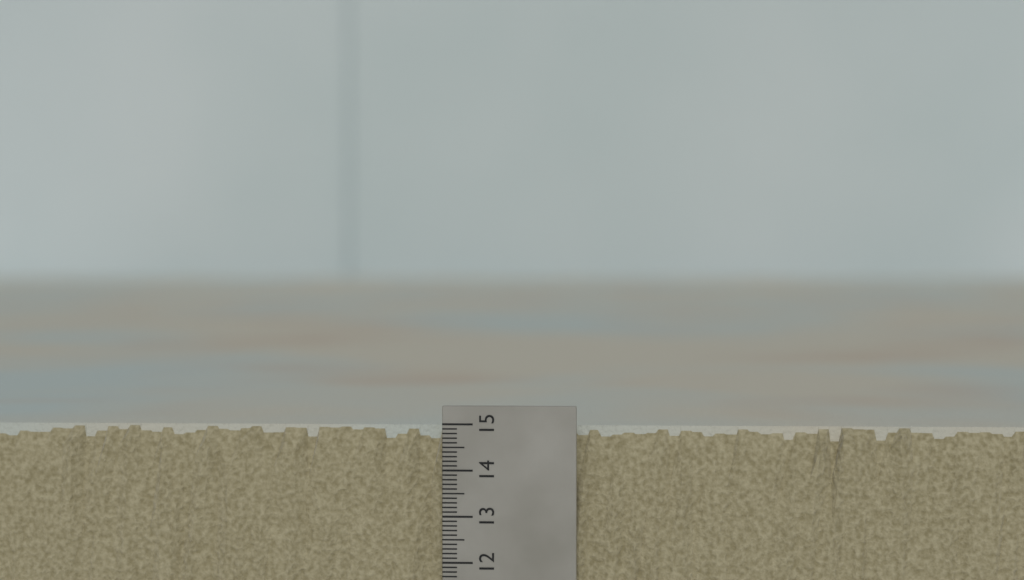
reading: 14.9 (no unit)
